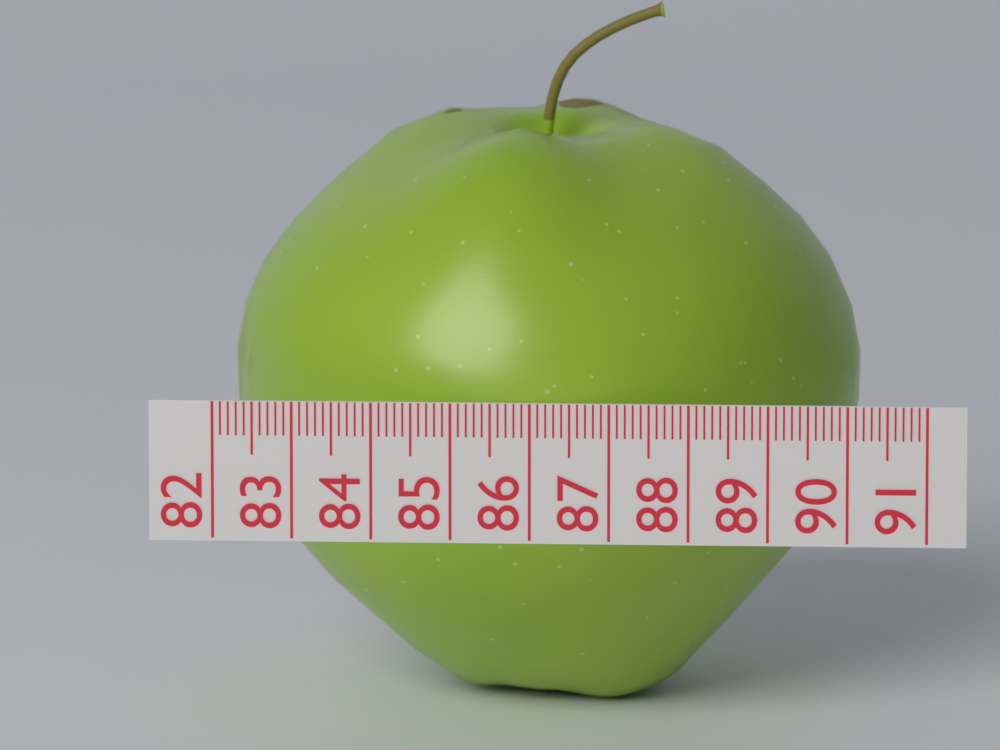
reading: 90.1 (no unit)
